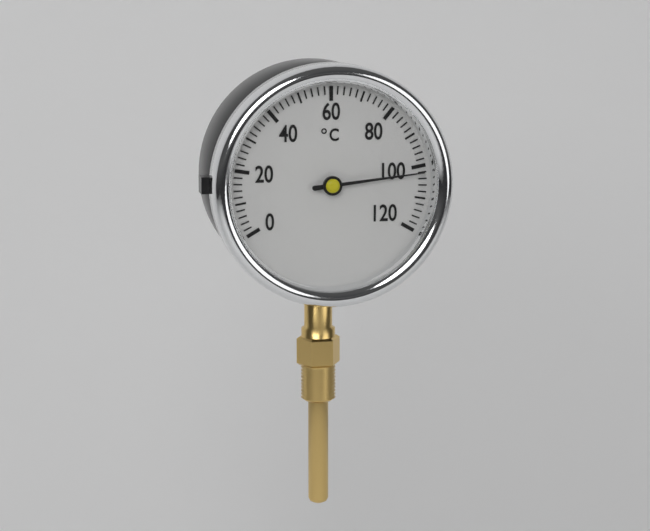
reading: 102 °C
